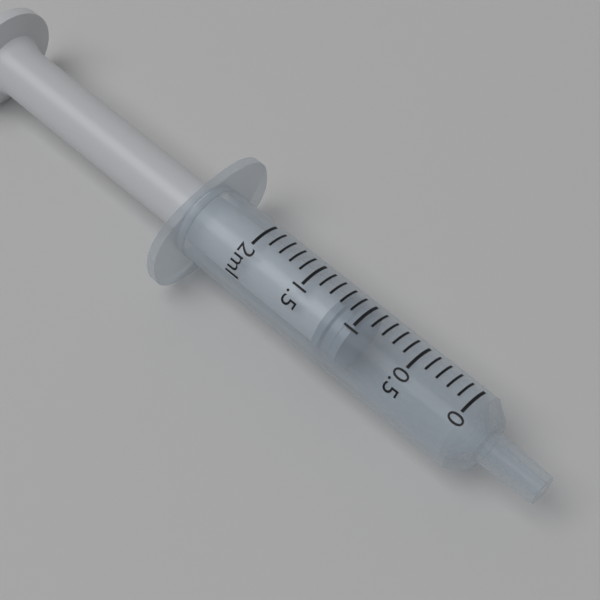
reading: 1.0 ml
